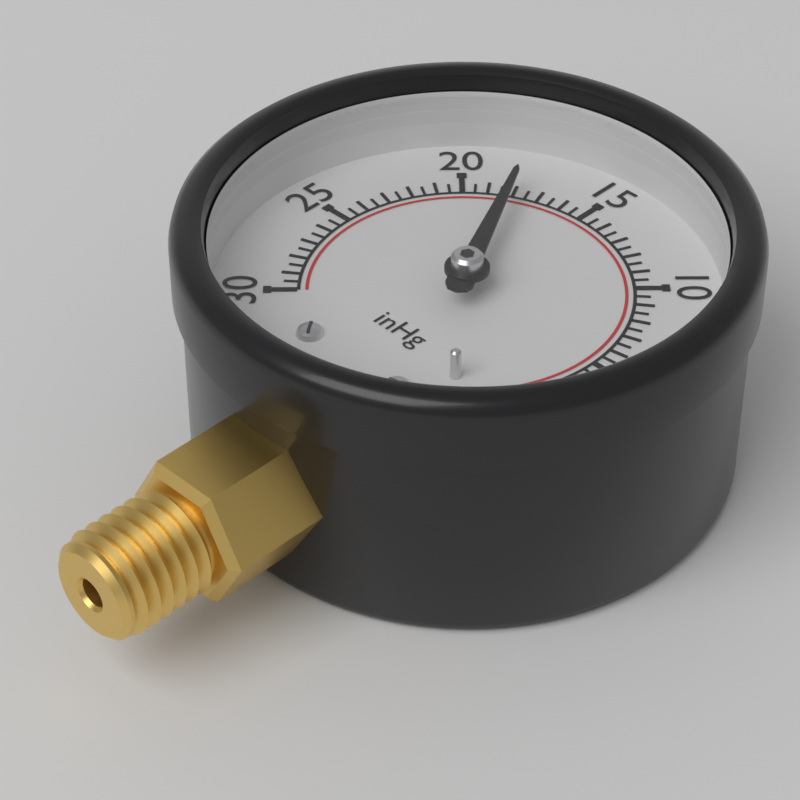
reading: 18.0 inHg
